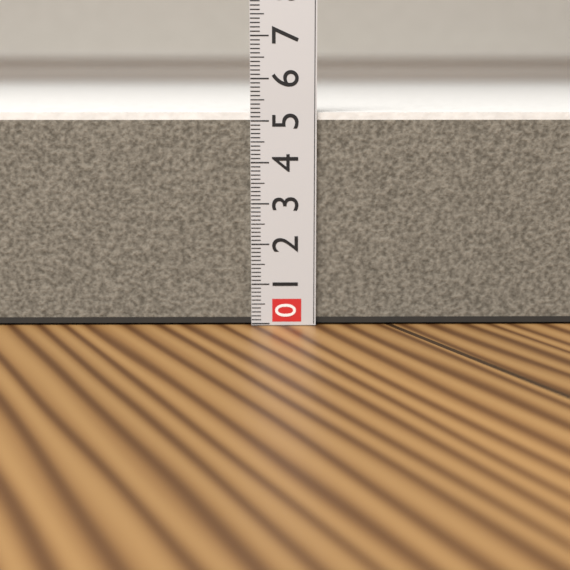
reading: 5.2 (no unit)
